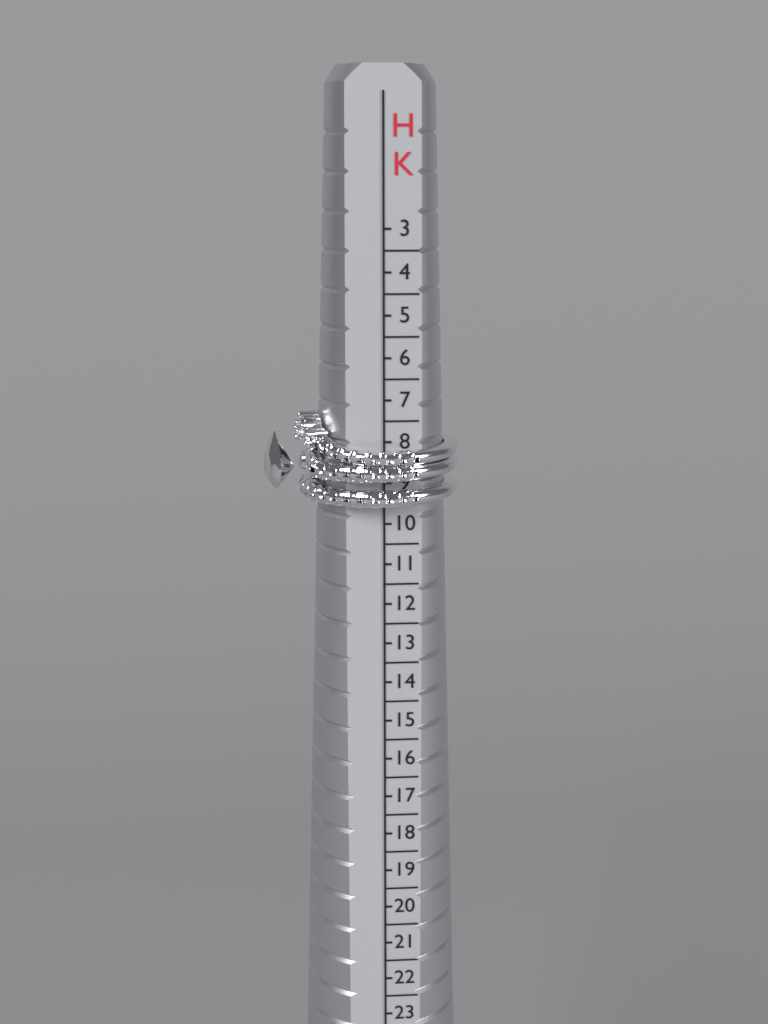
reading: 9.5 HK
